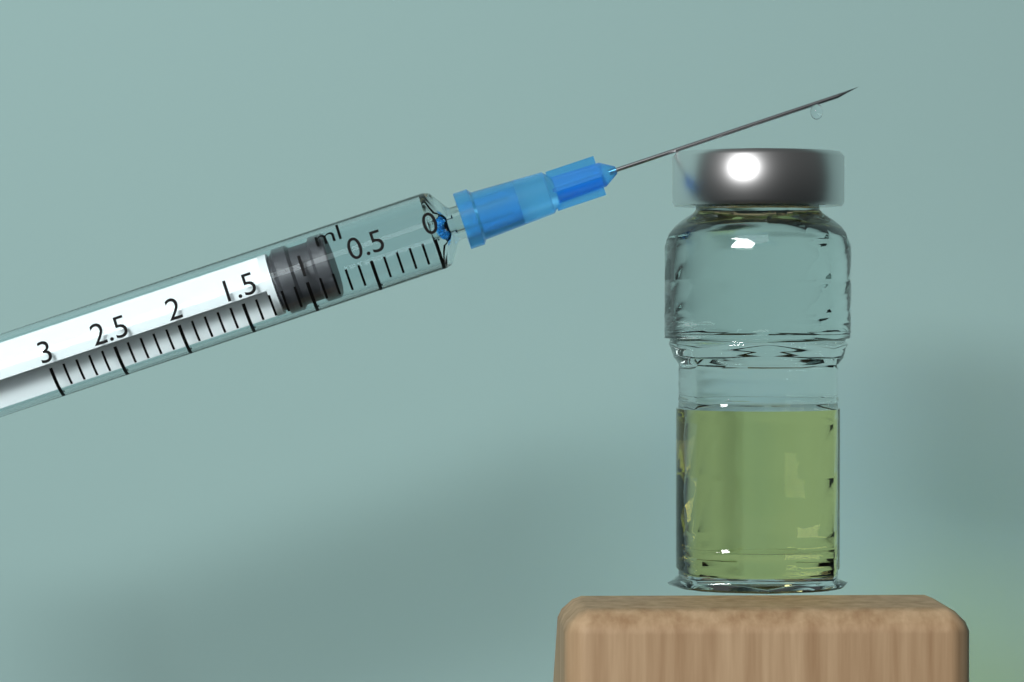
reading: 0.8 ml
